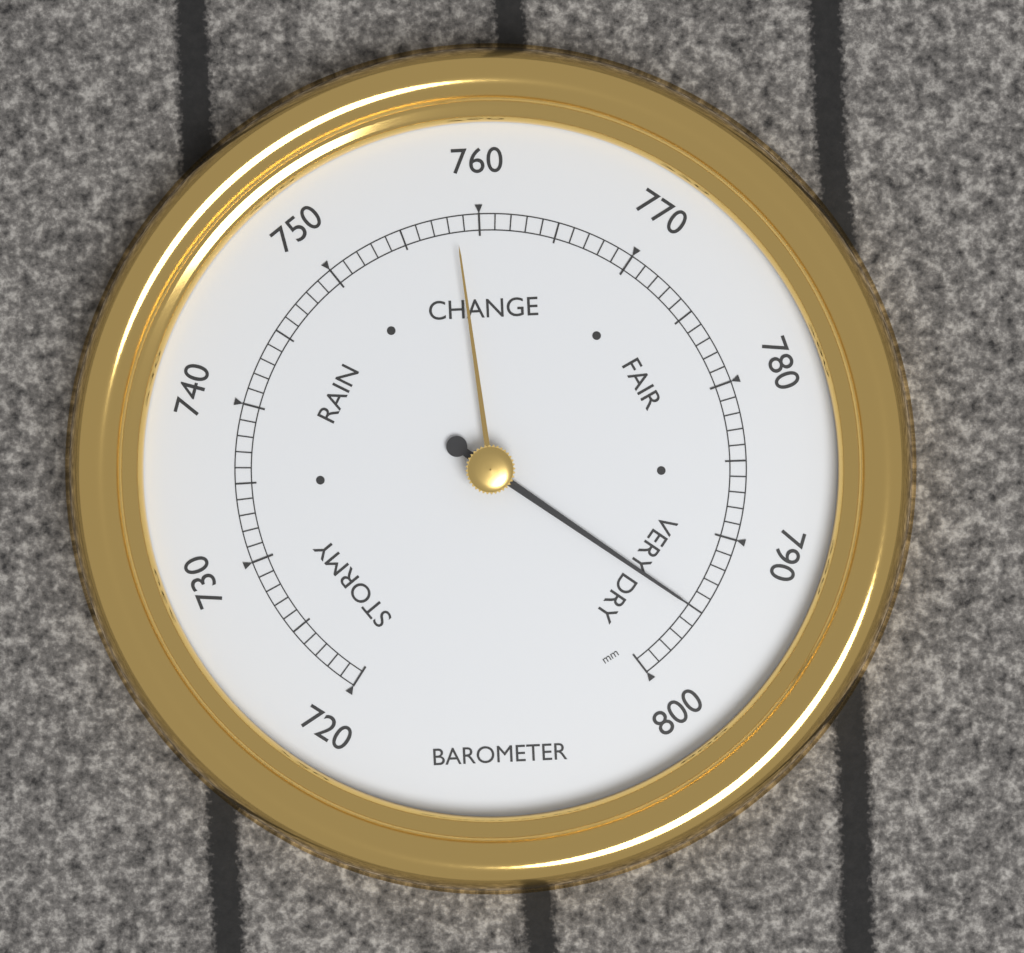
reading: 795 mm
